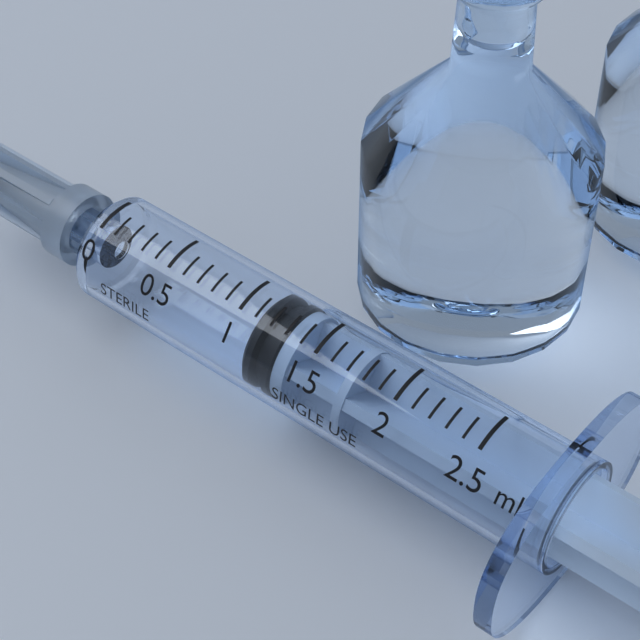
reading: 1.1 ml
